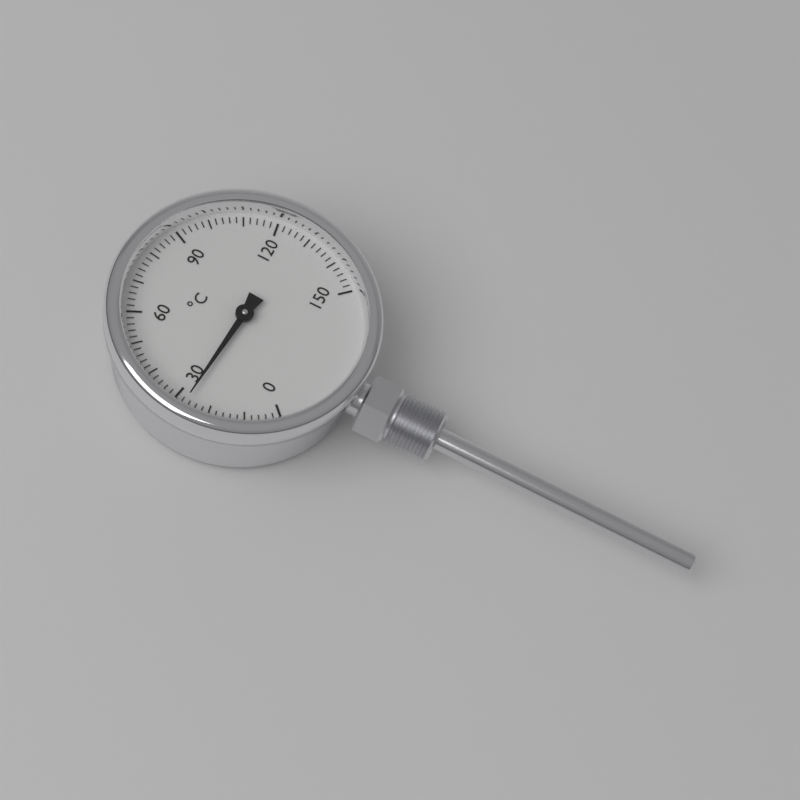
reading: 27 °C
